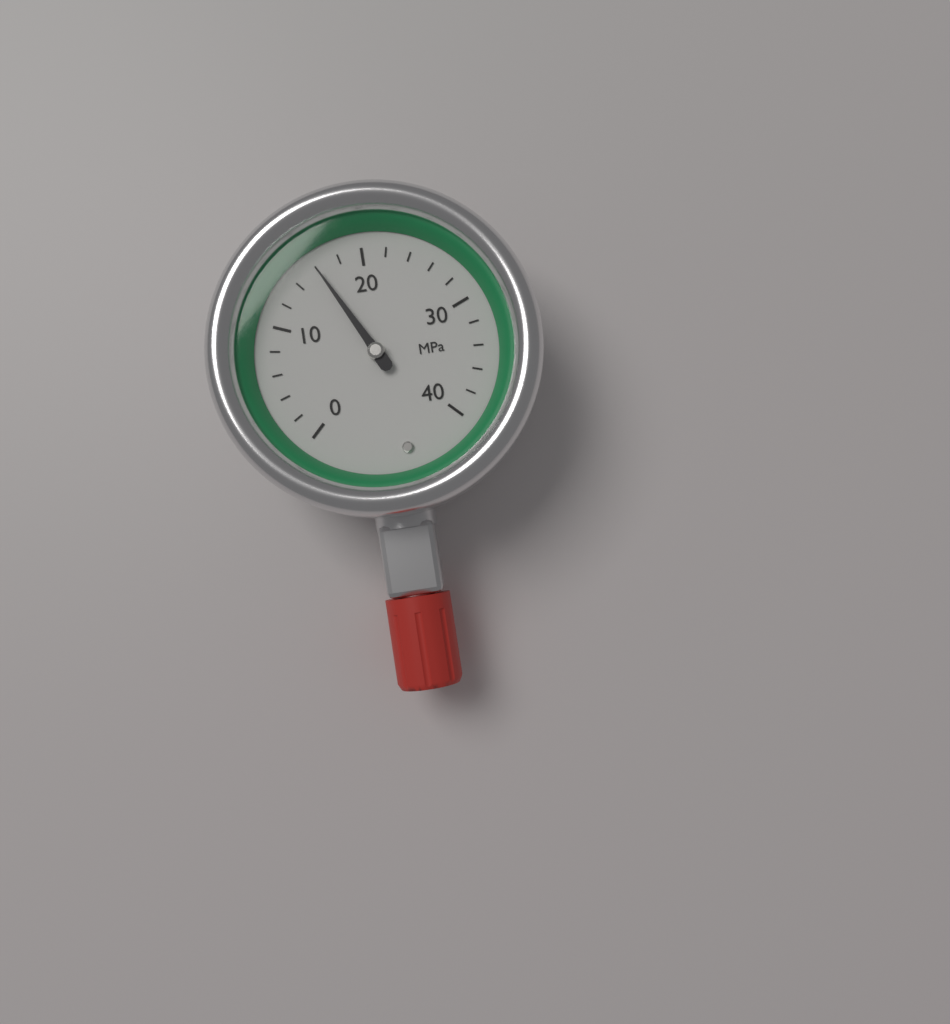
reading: 16 MPa
